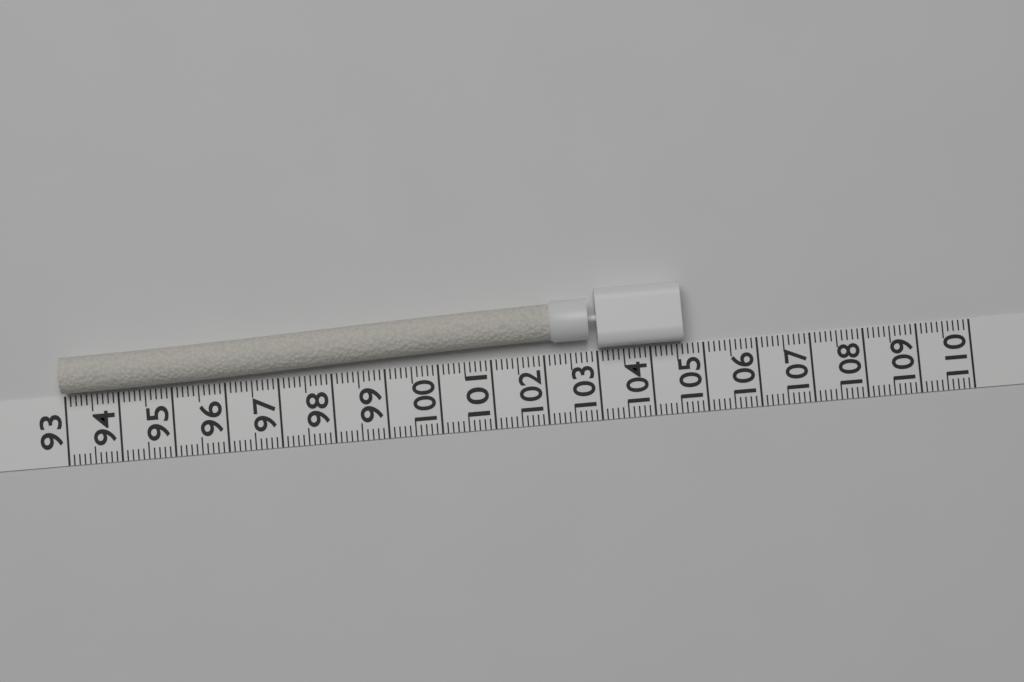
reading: 104.6 (no unit)
